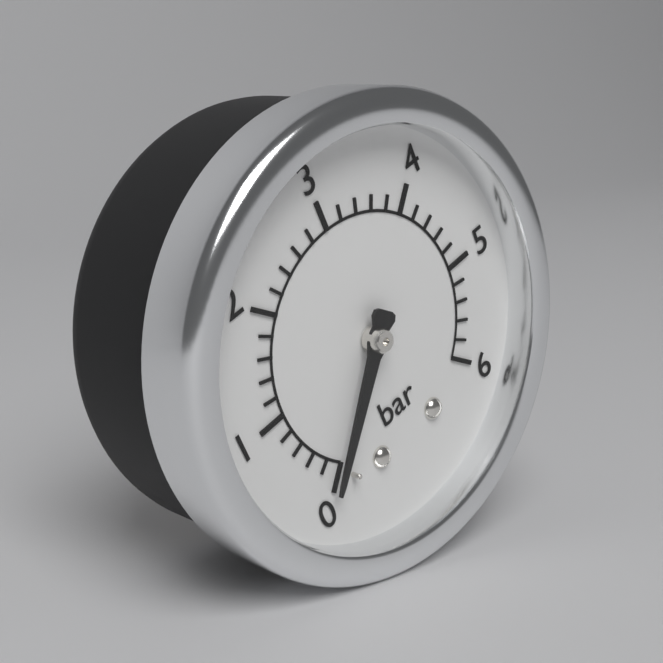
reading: 0.0 bar
